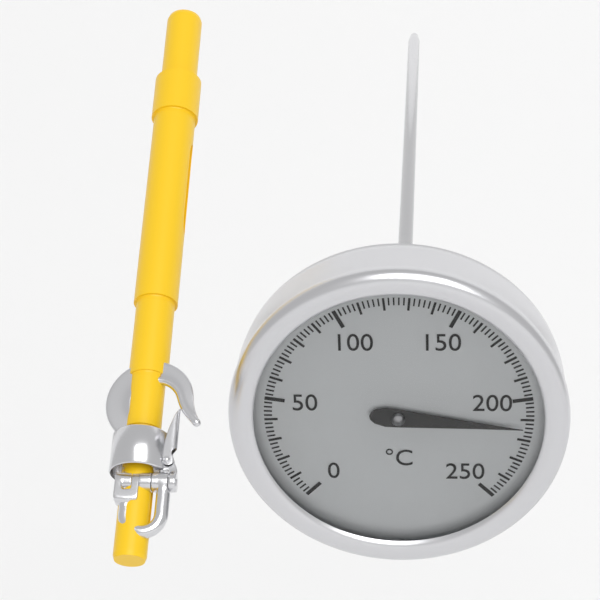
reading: 214 °C
